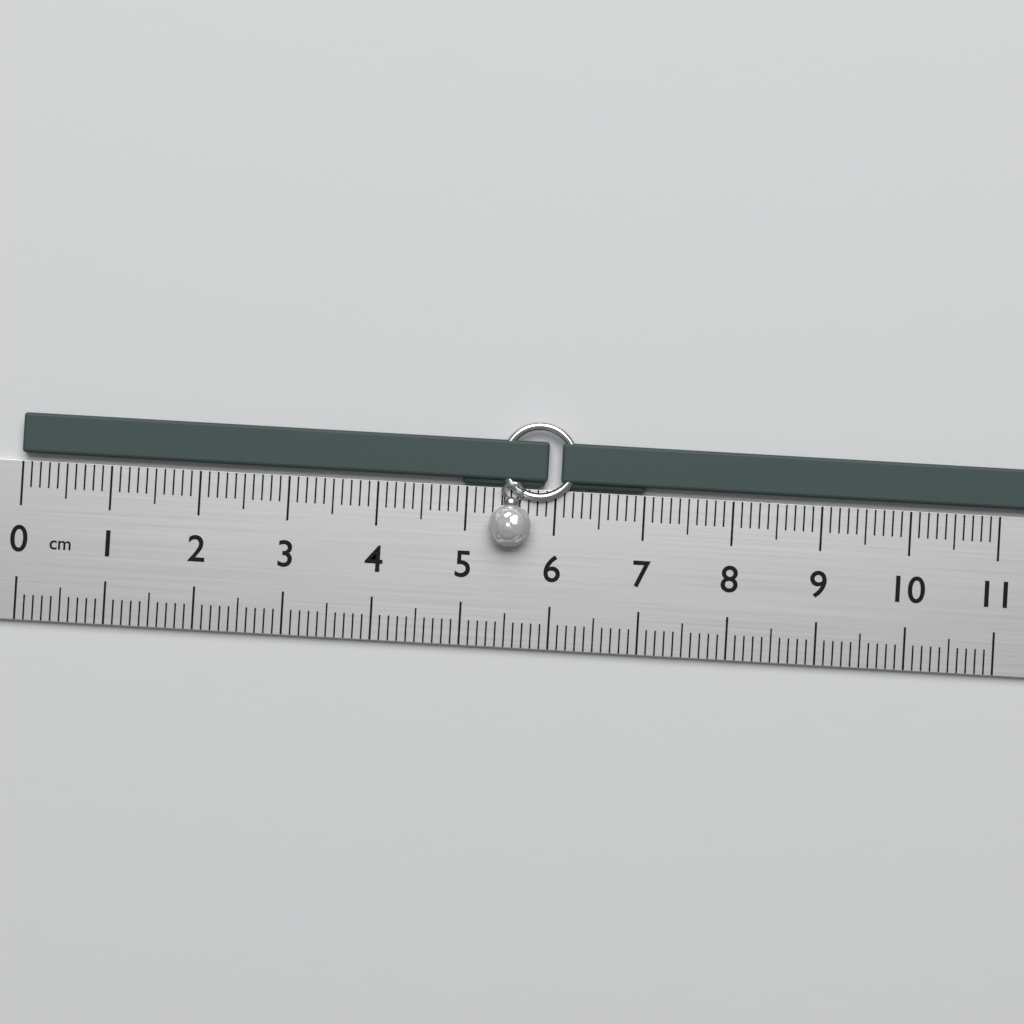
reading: 5.9 cm
